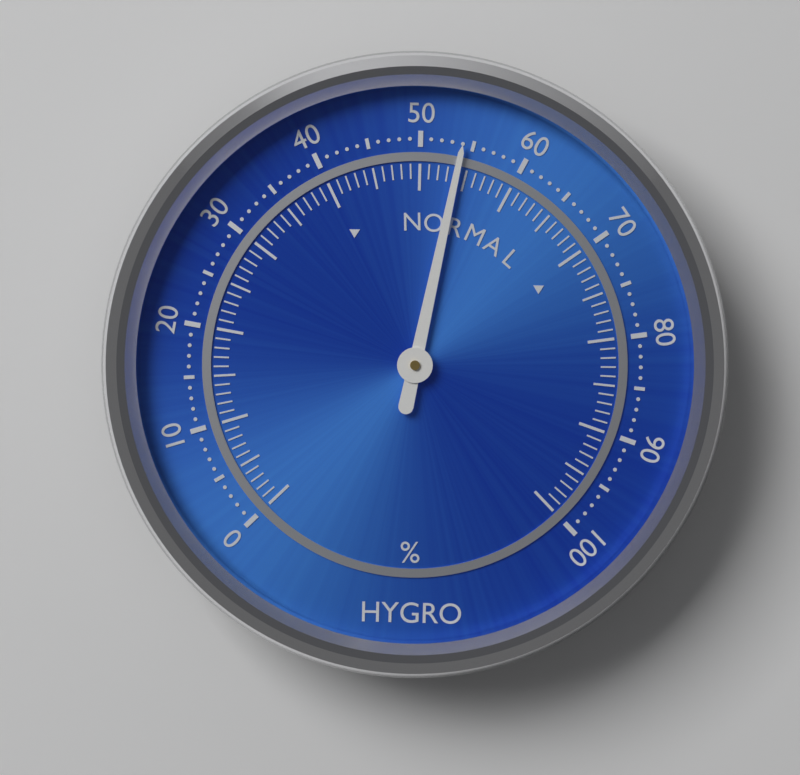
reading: 54 %
